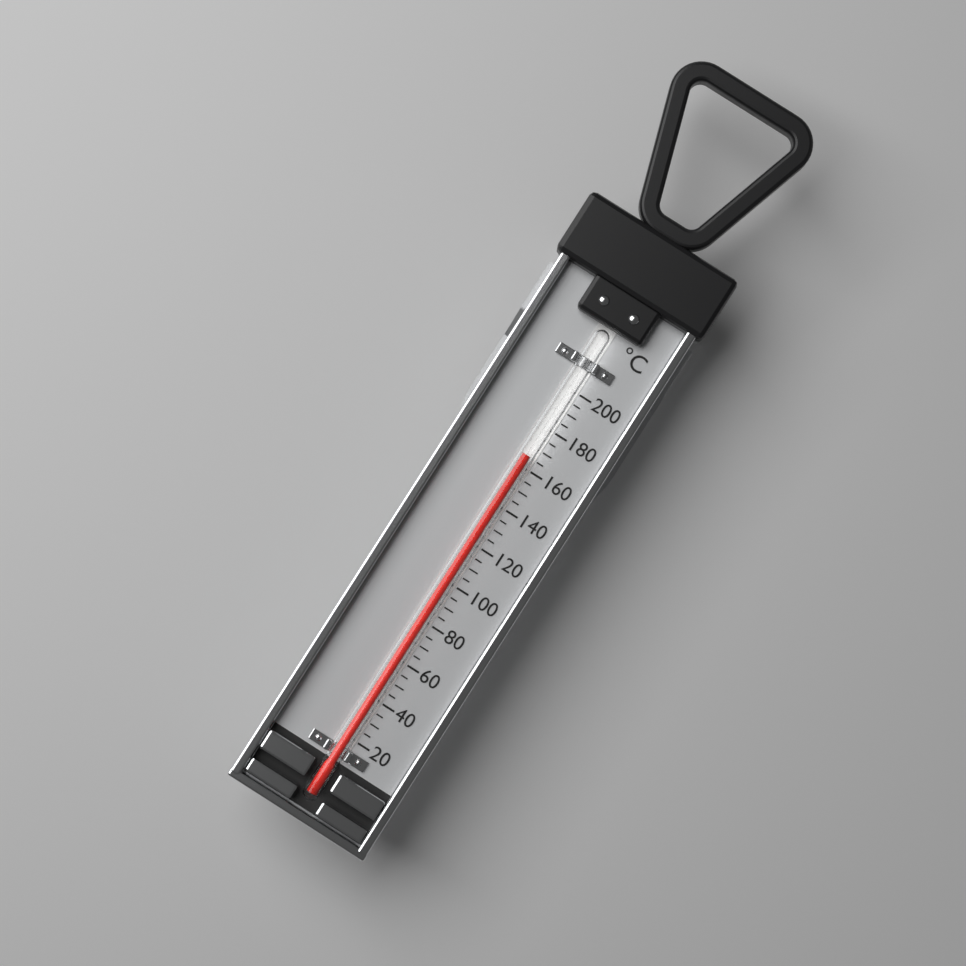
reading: 165 °C
